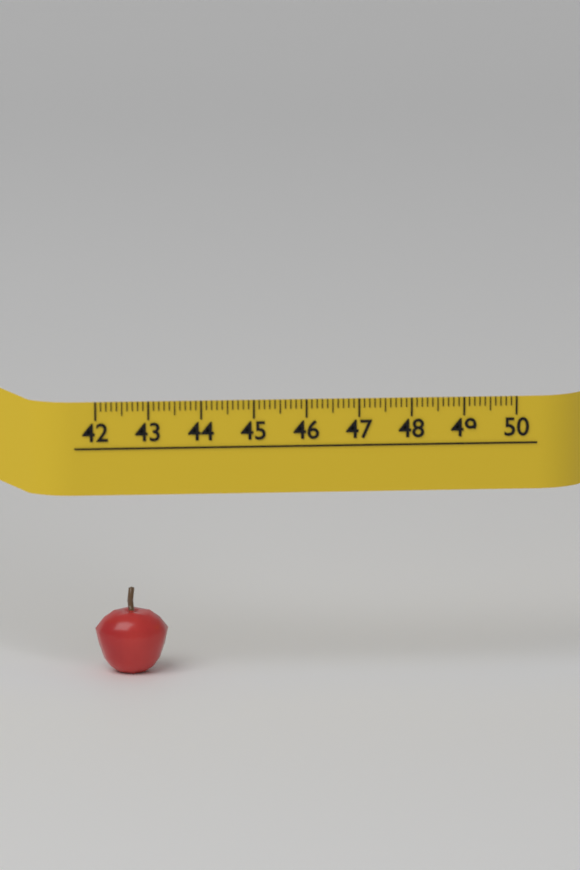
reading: 43.4 (no unit)
